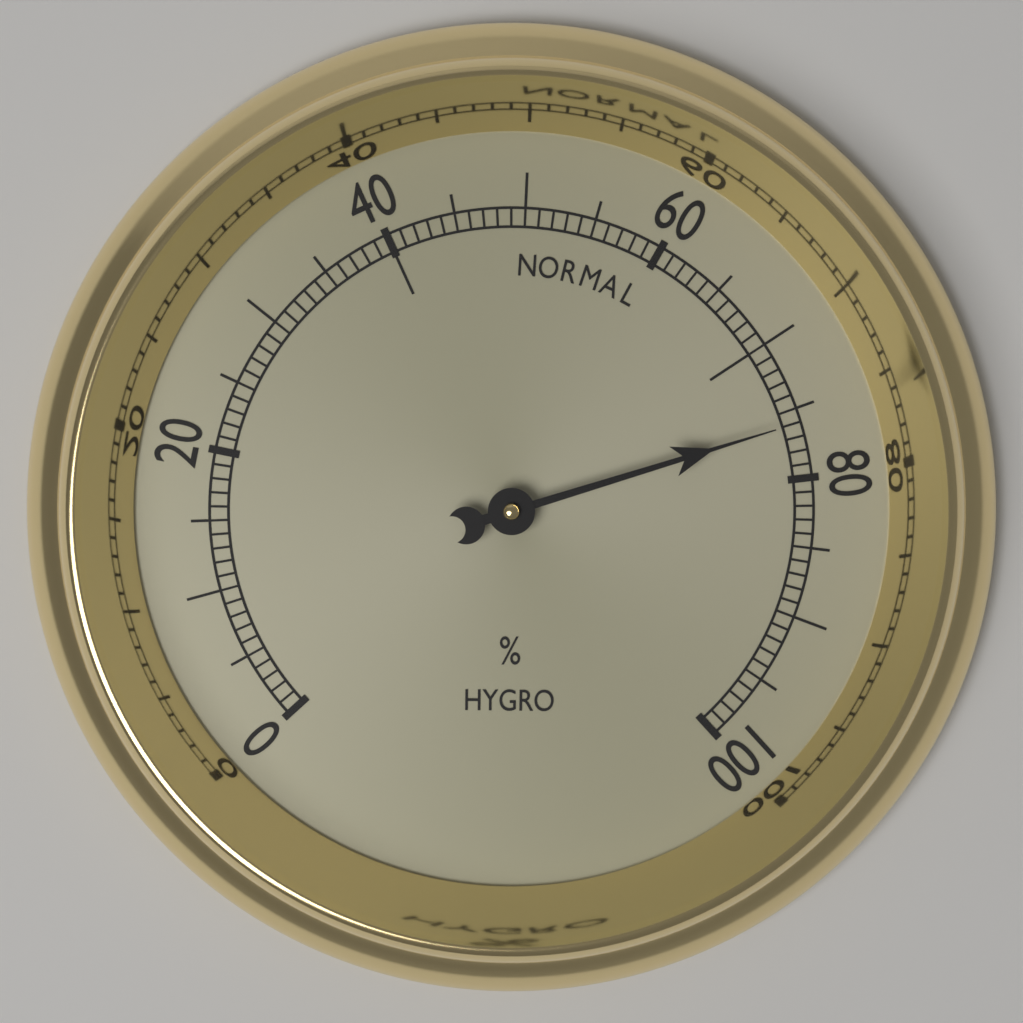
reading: 76 %
